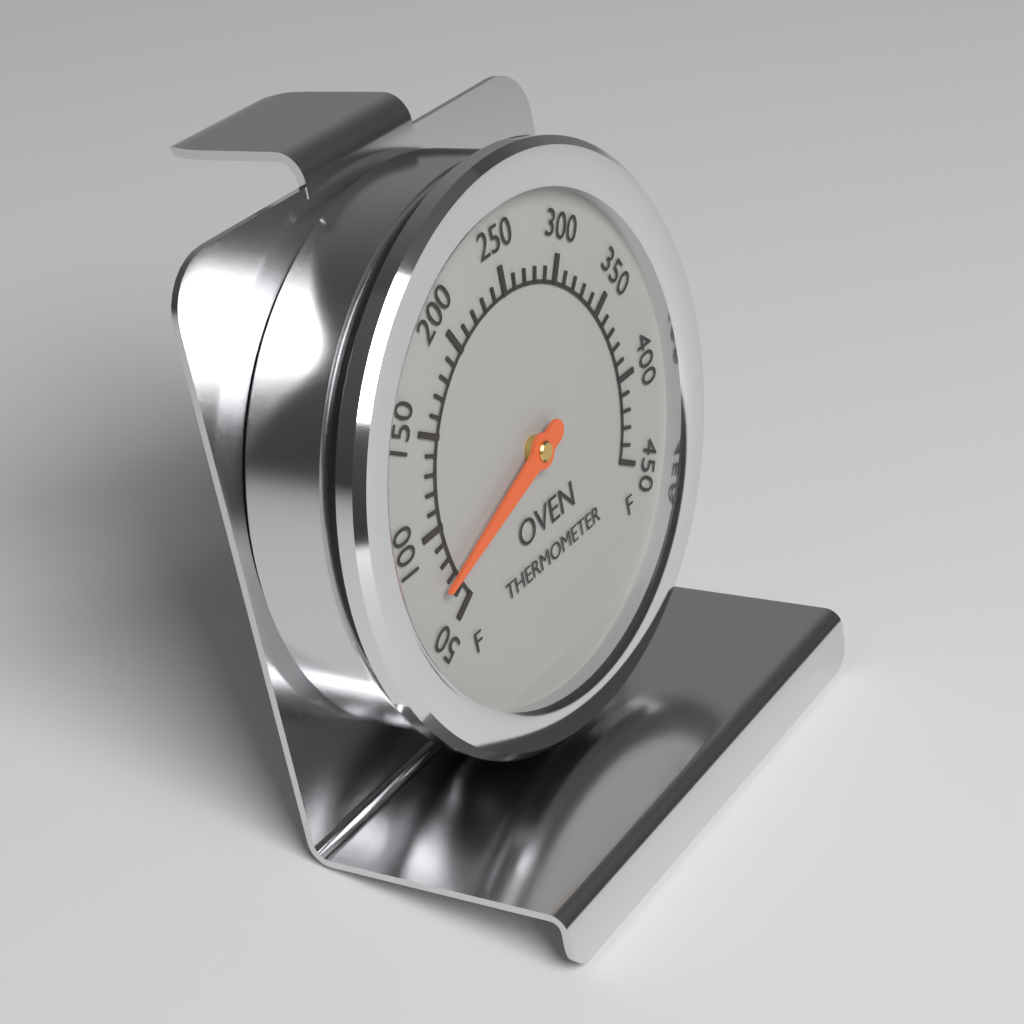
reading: 70 °F
